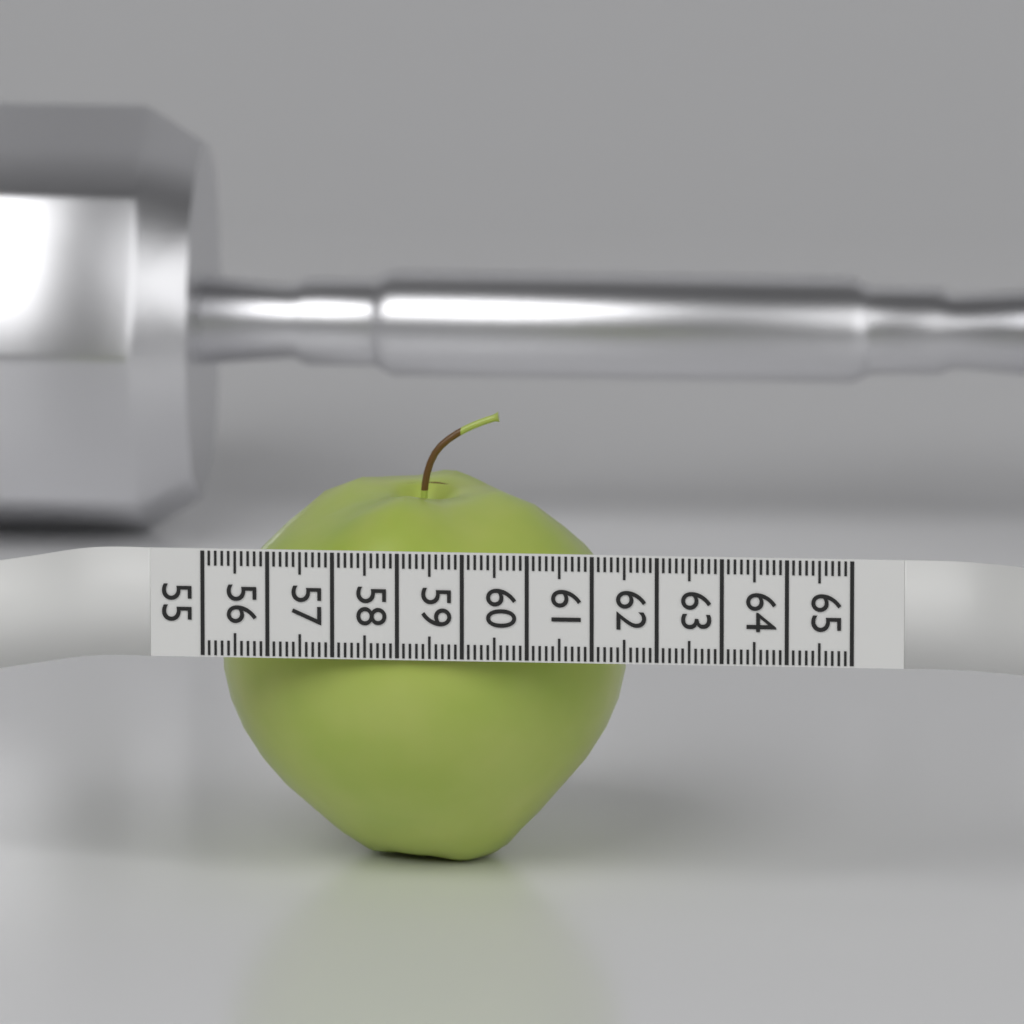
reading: 61.3 (no unit)
